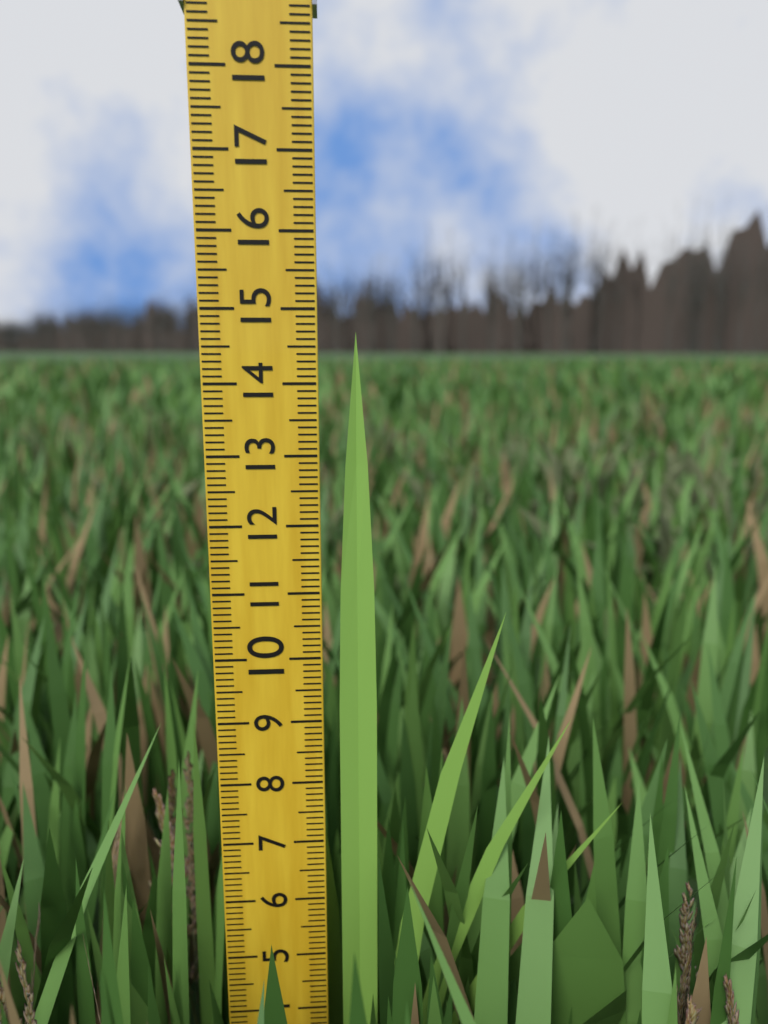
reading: 14.7 (no unit)
